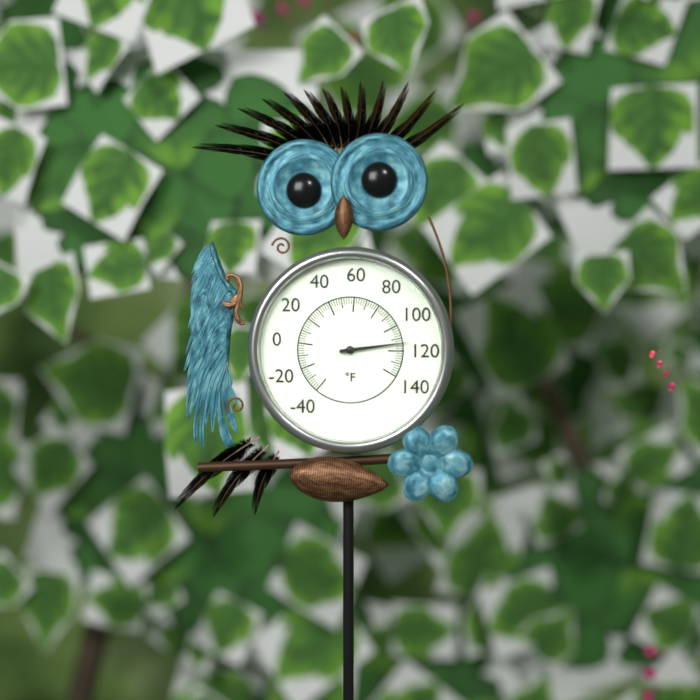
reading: 114 °F
